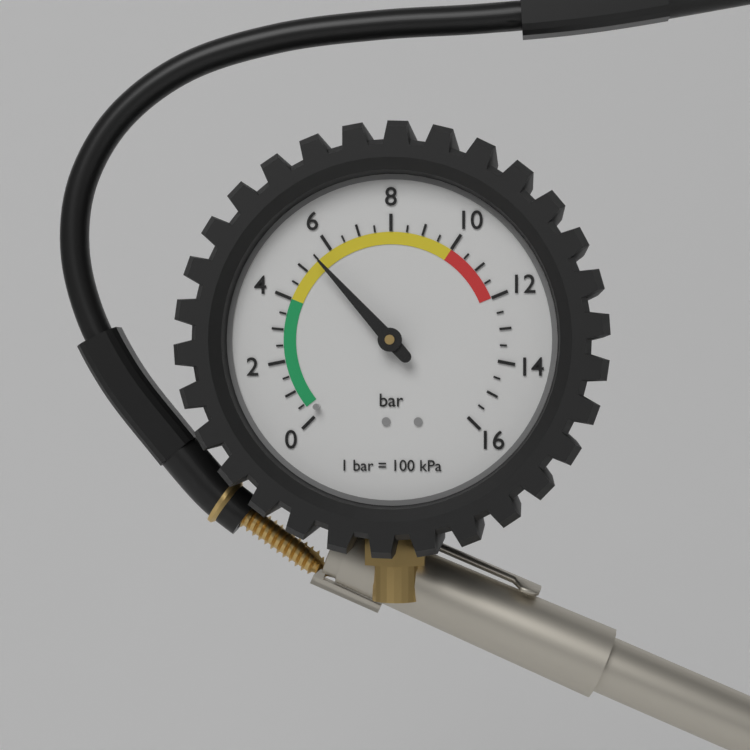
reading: 5.5 bar
